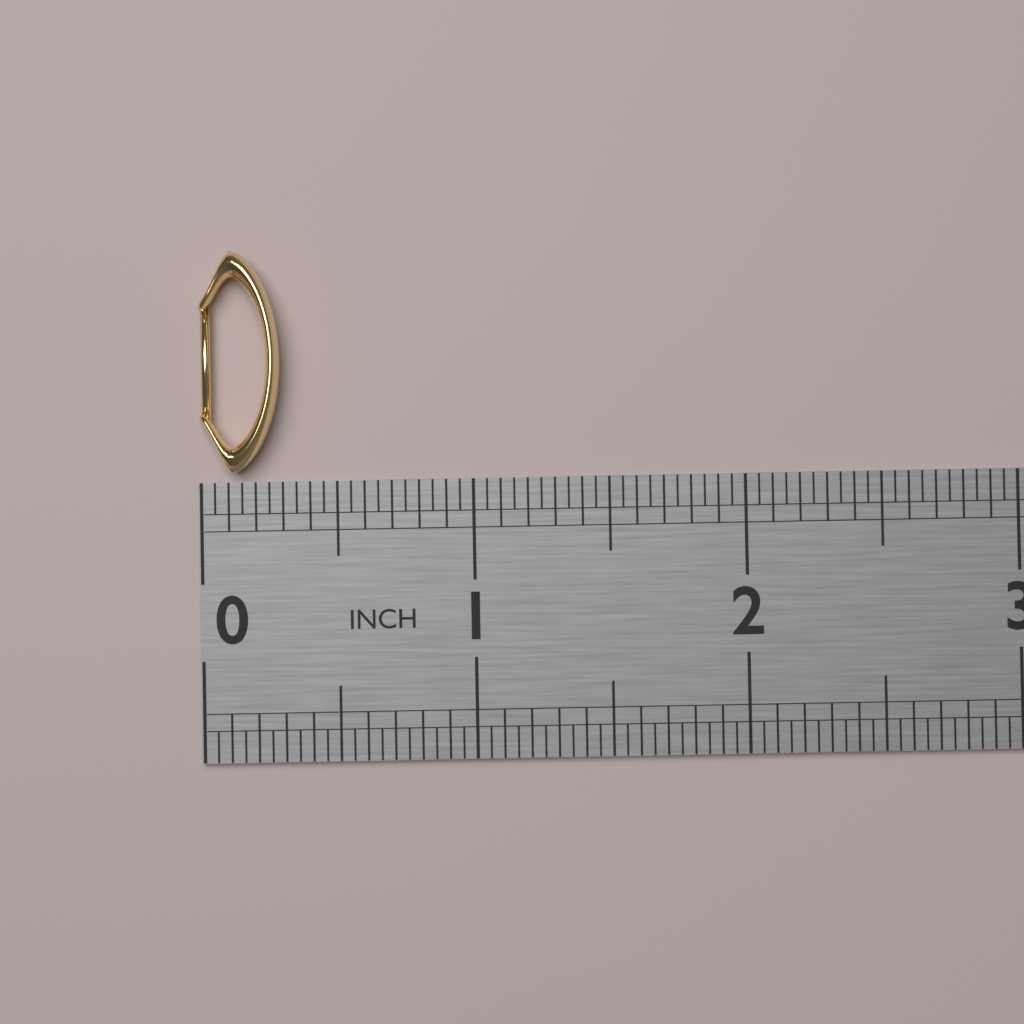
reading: 0.30 in
